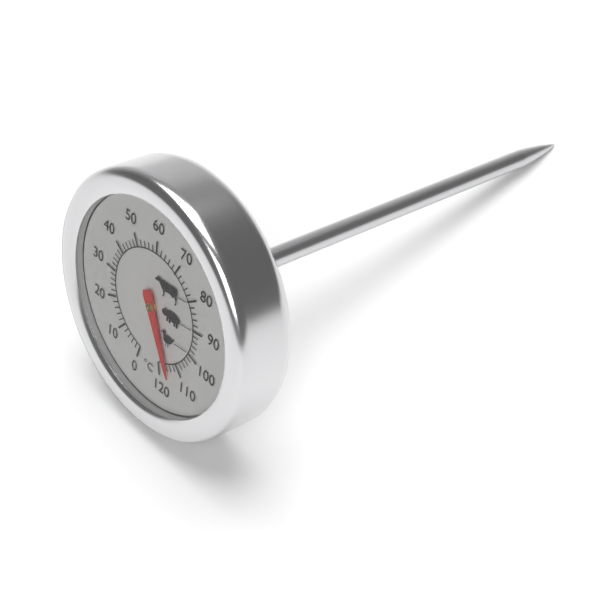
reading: 116 °C
